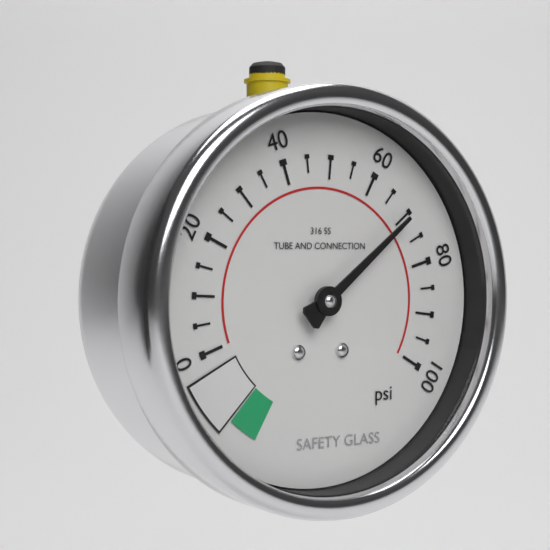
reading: 70 psi
